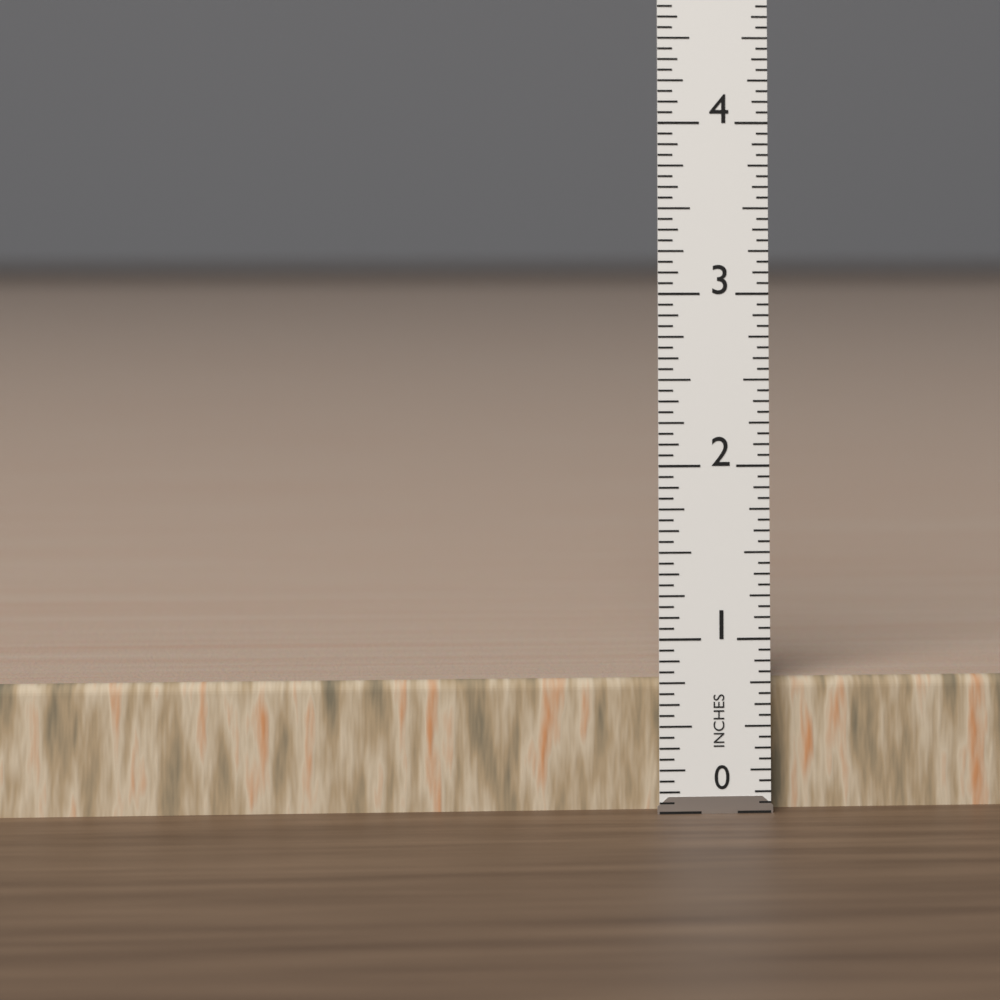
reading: 0.7500 in
